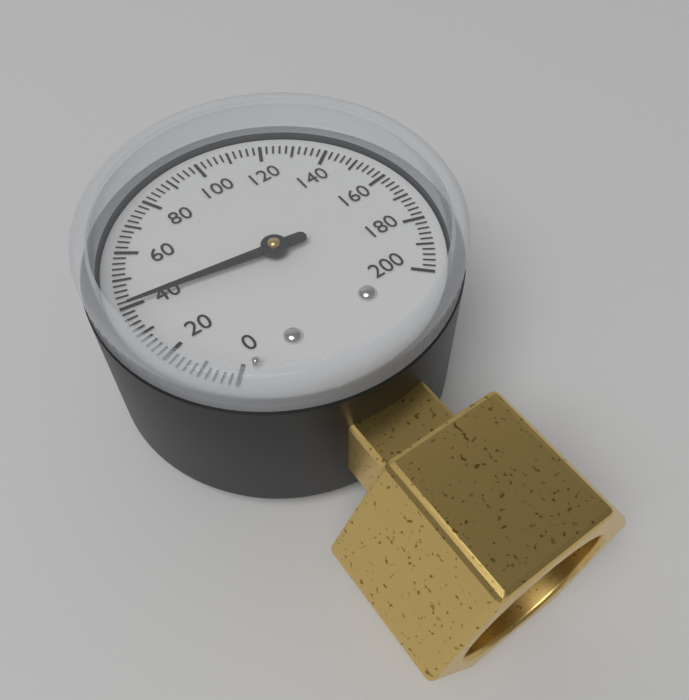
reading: 40 (no unit)
